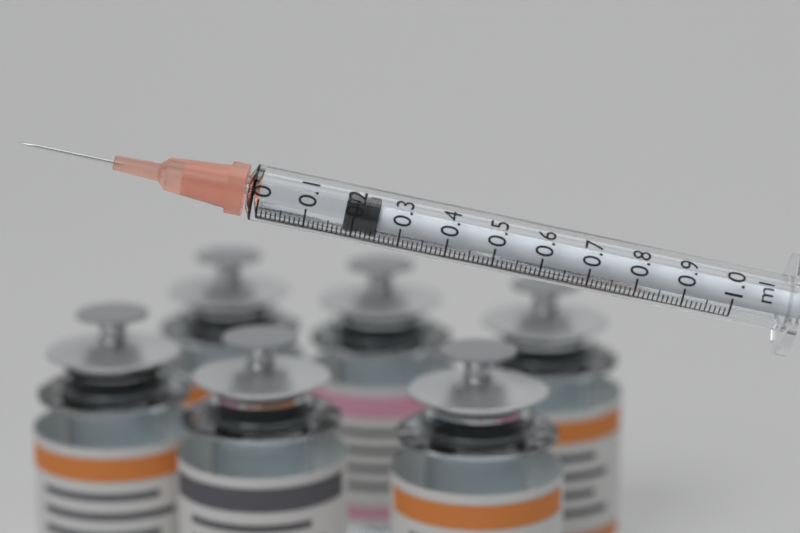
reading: 0.18 ml
